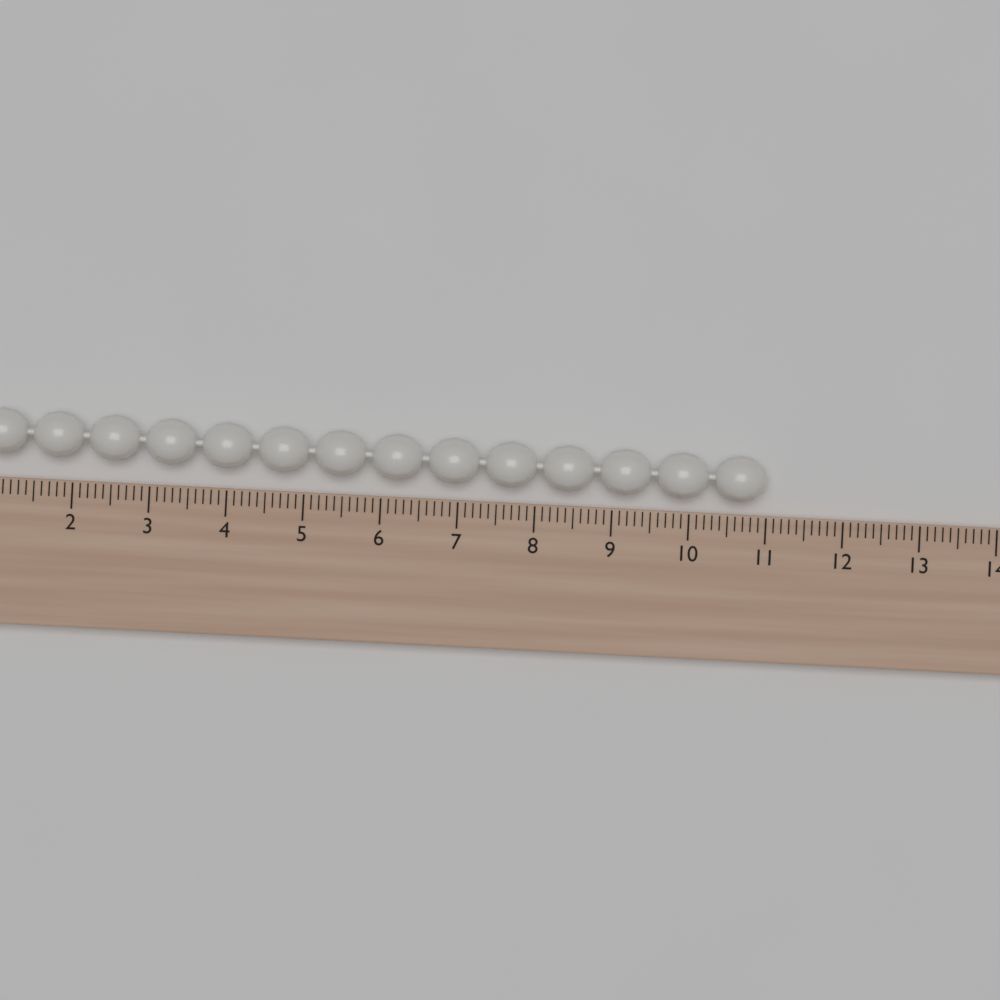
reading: 11.0 (no unit)
